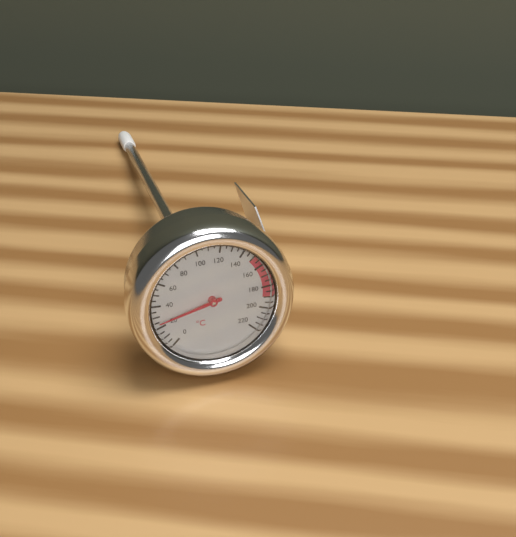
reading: 25 °C
